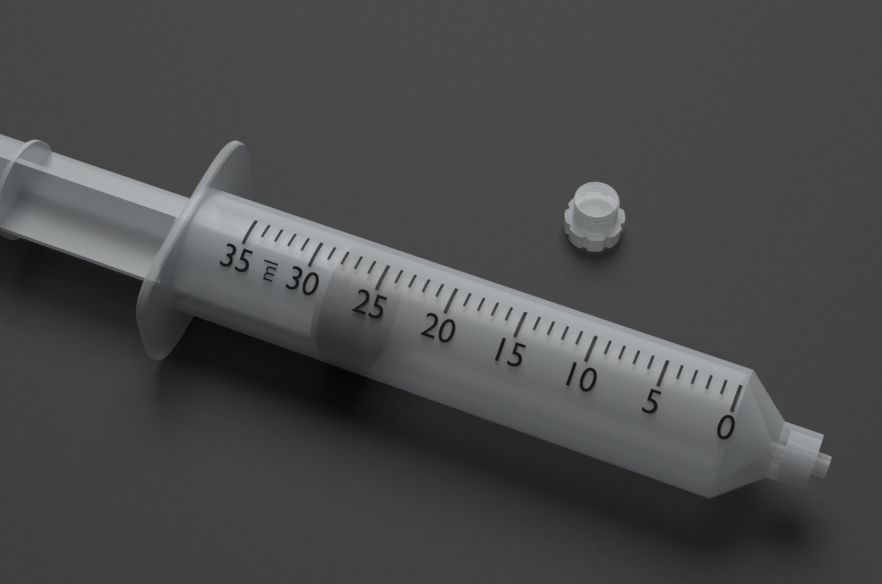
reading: 25 ml
